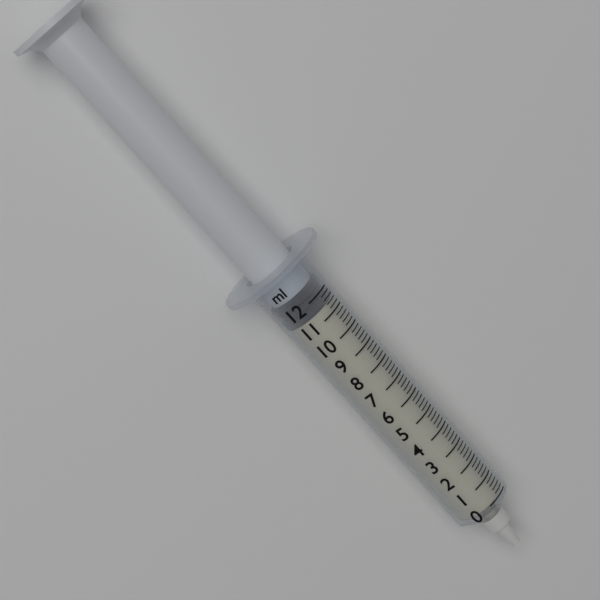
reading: 11.4 ml
